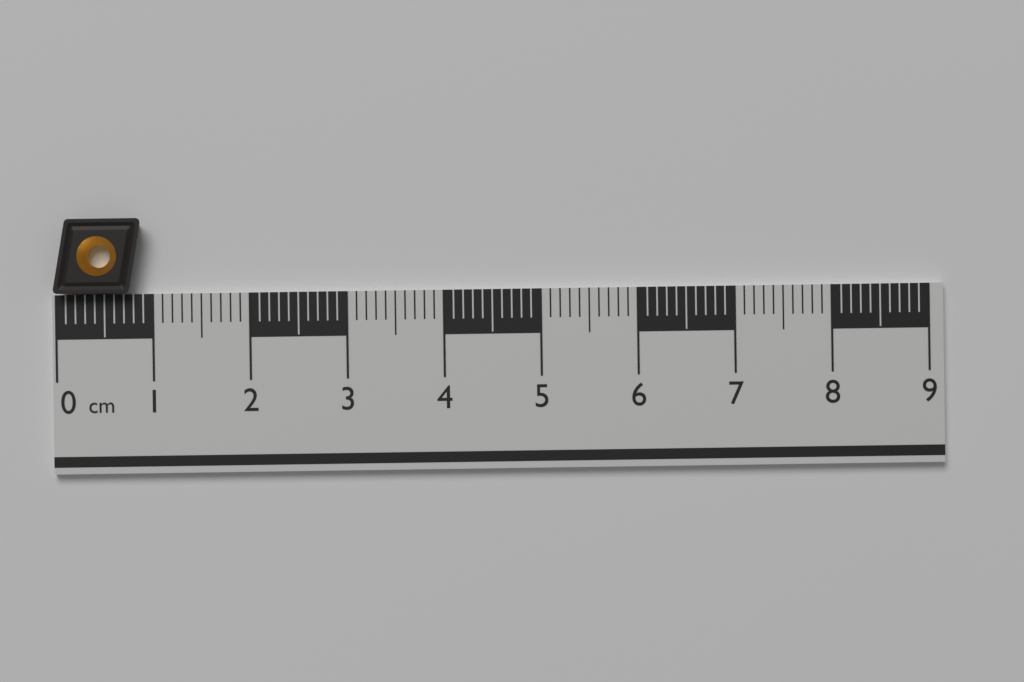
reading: 0.9 cm
